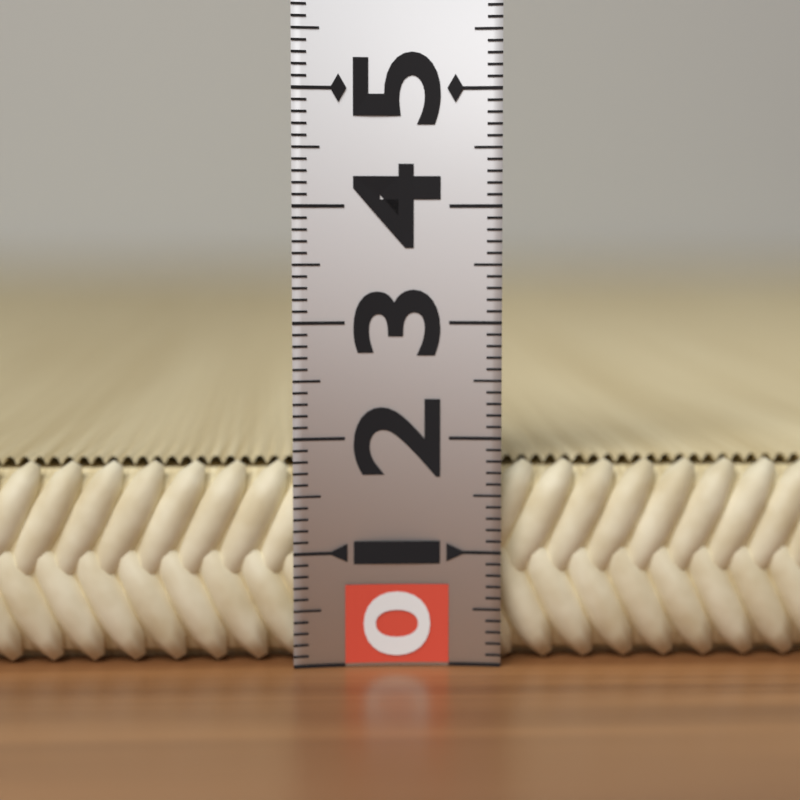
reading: 1.8 (no unit)
